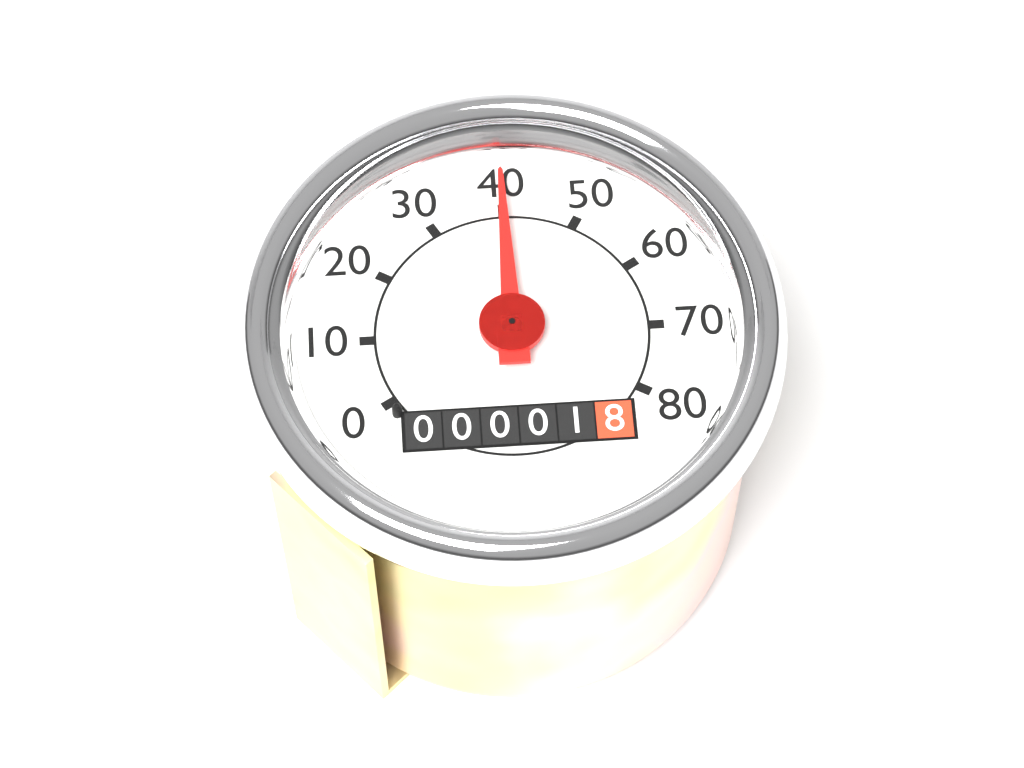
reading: 40 (no unit)
